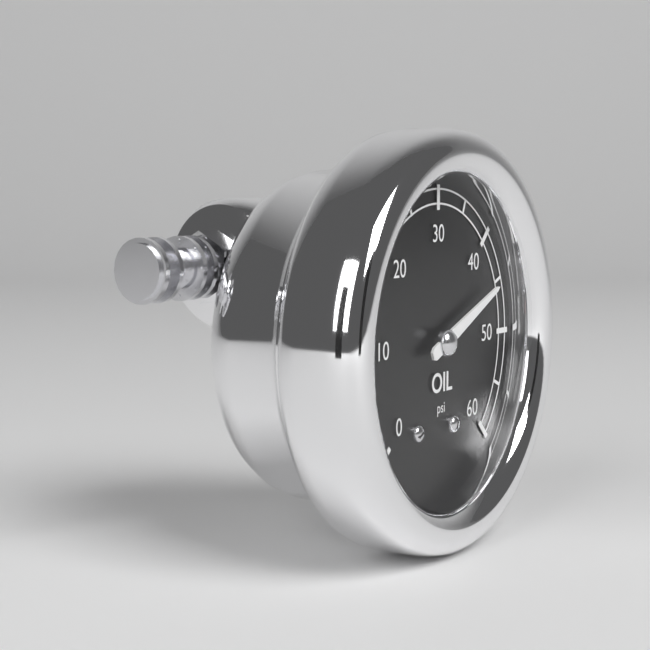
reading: 45 psi
